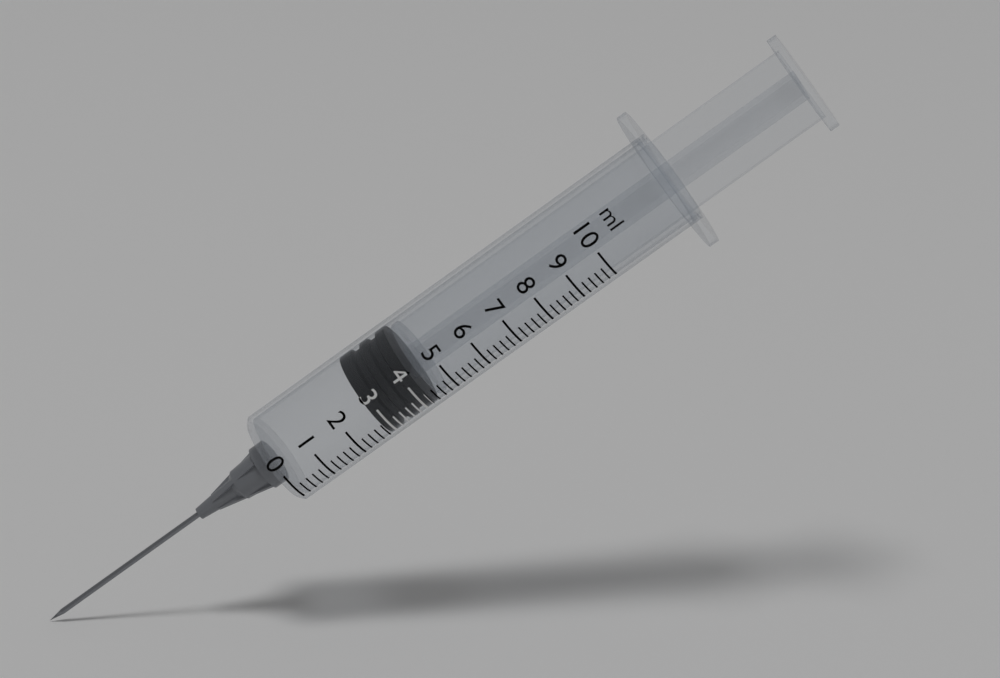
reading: 2.8 ml
